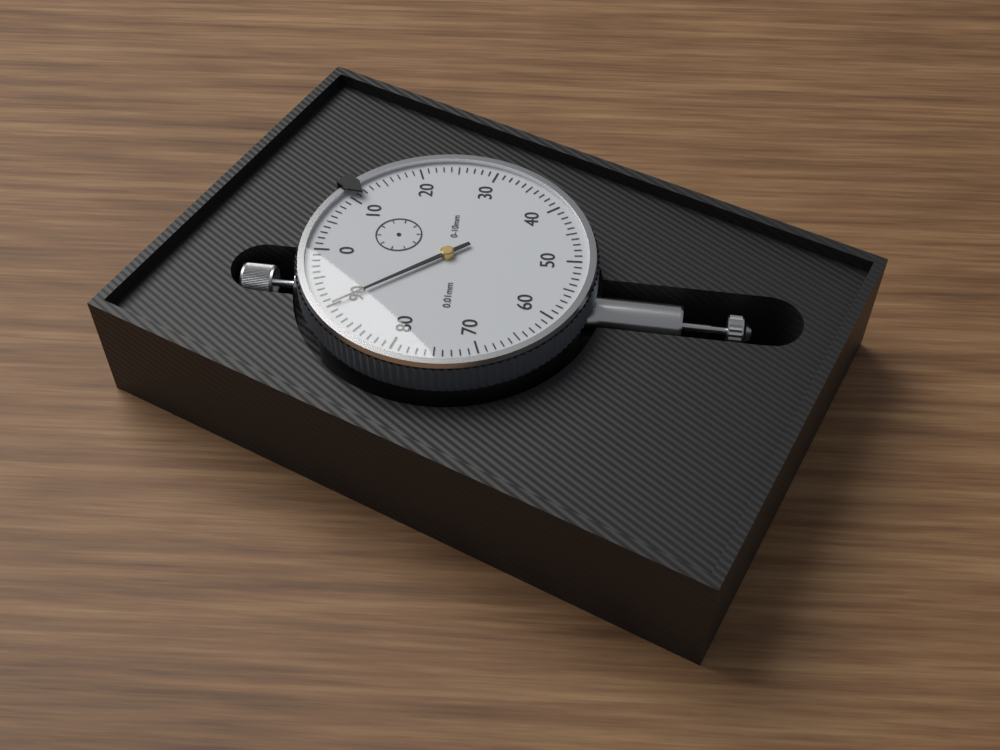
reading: 0.90 mm
